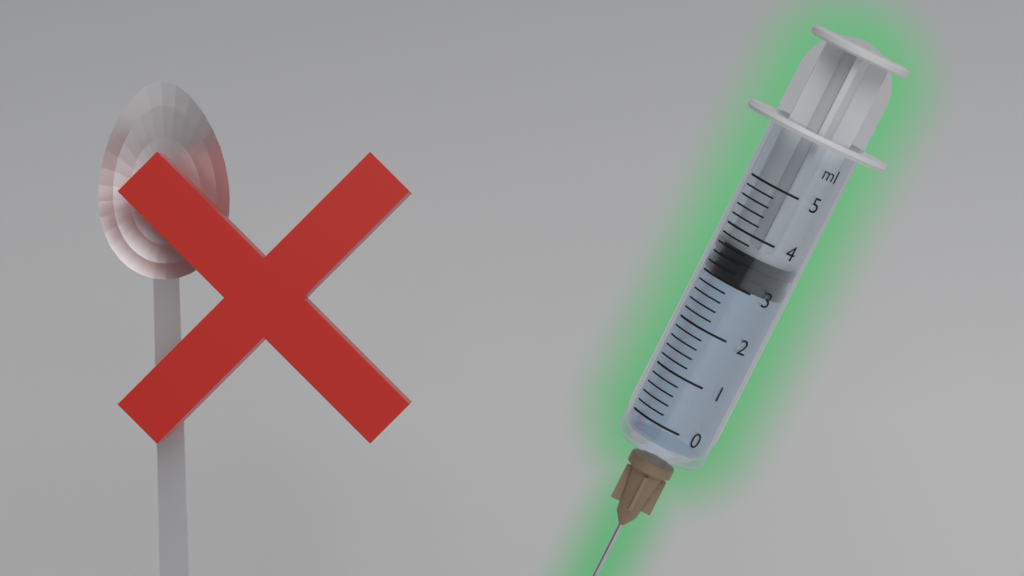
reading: 3.0 ml
